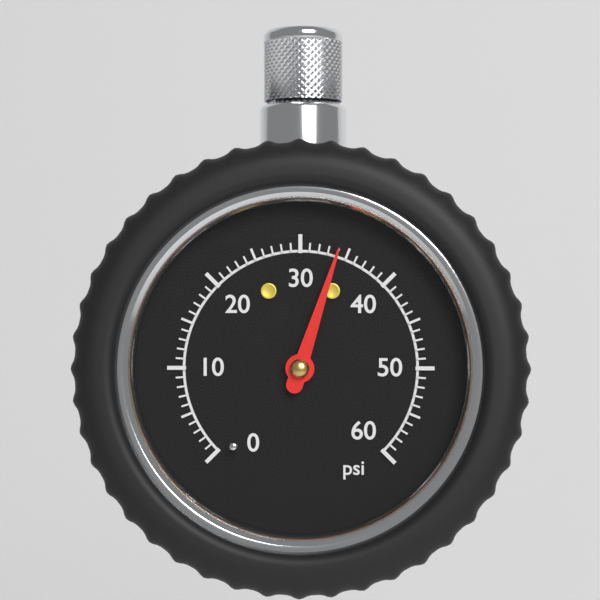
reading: 34 psi
